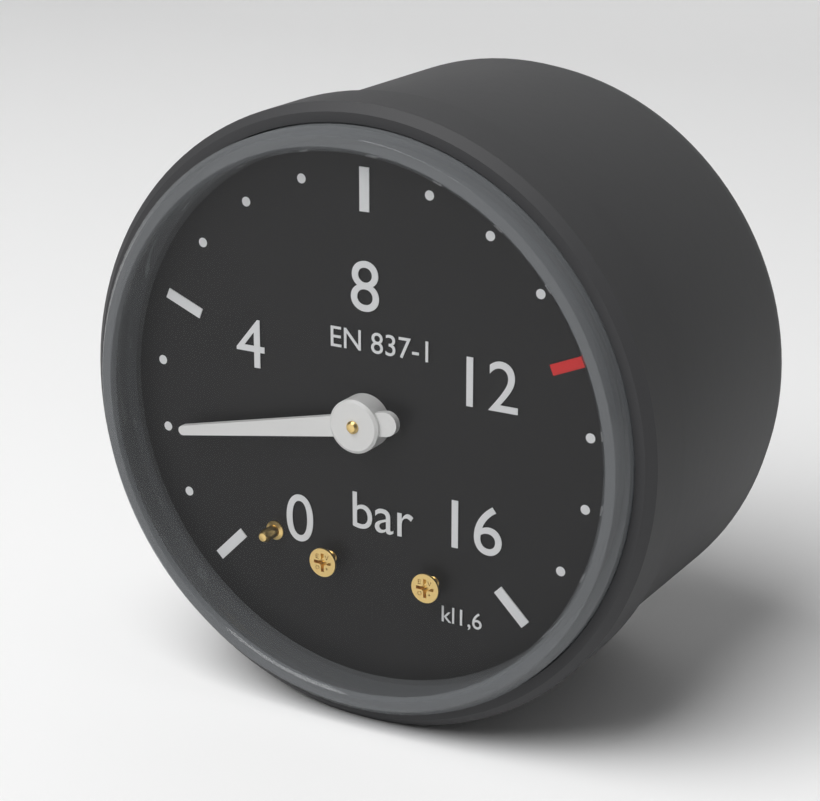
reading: 2 bar
